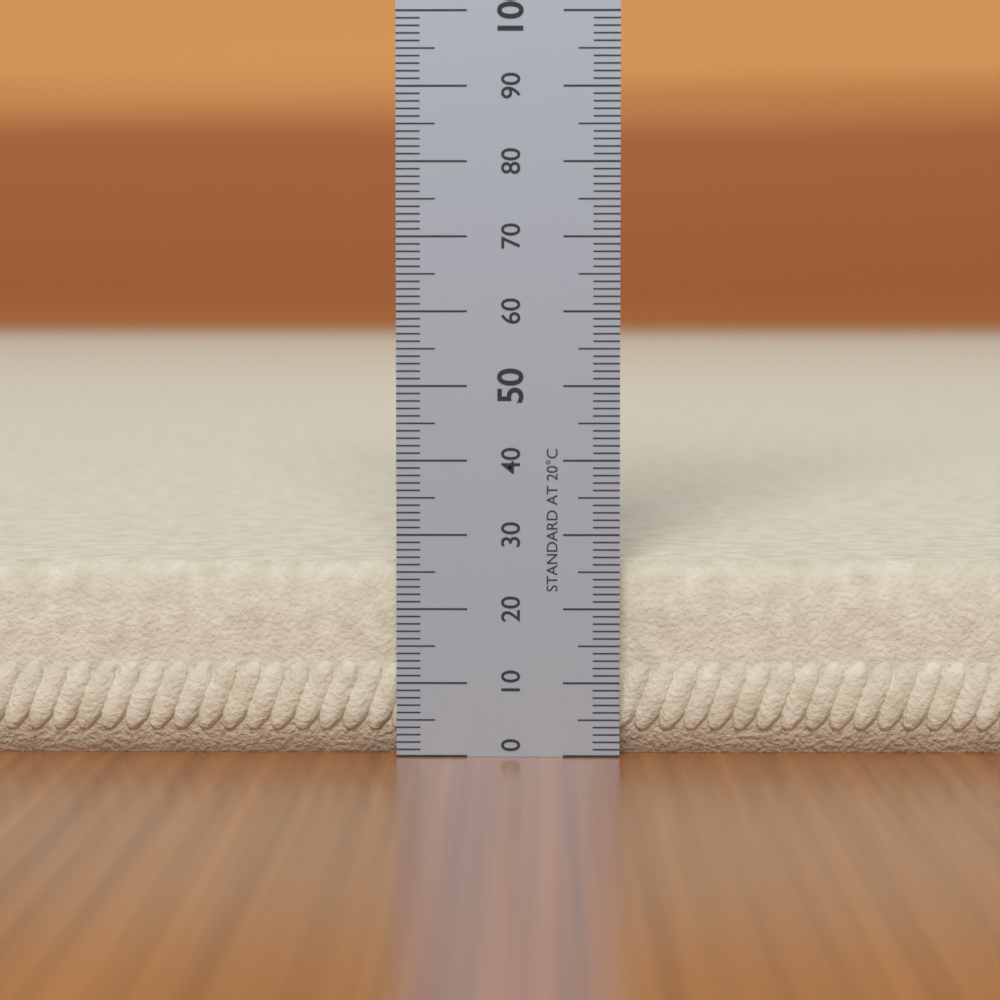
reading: 26 (no unit)
